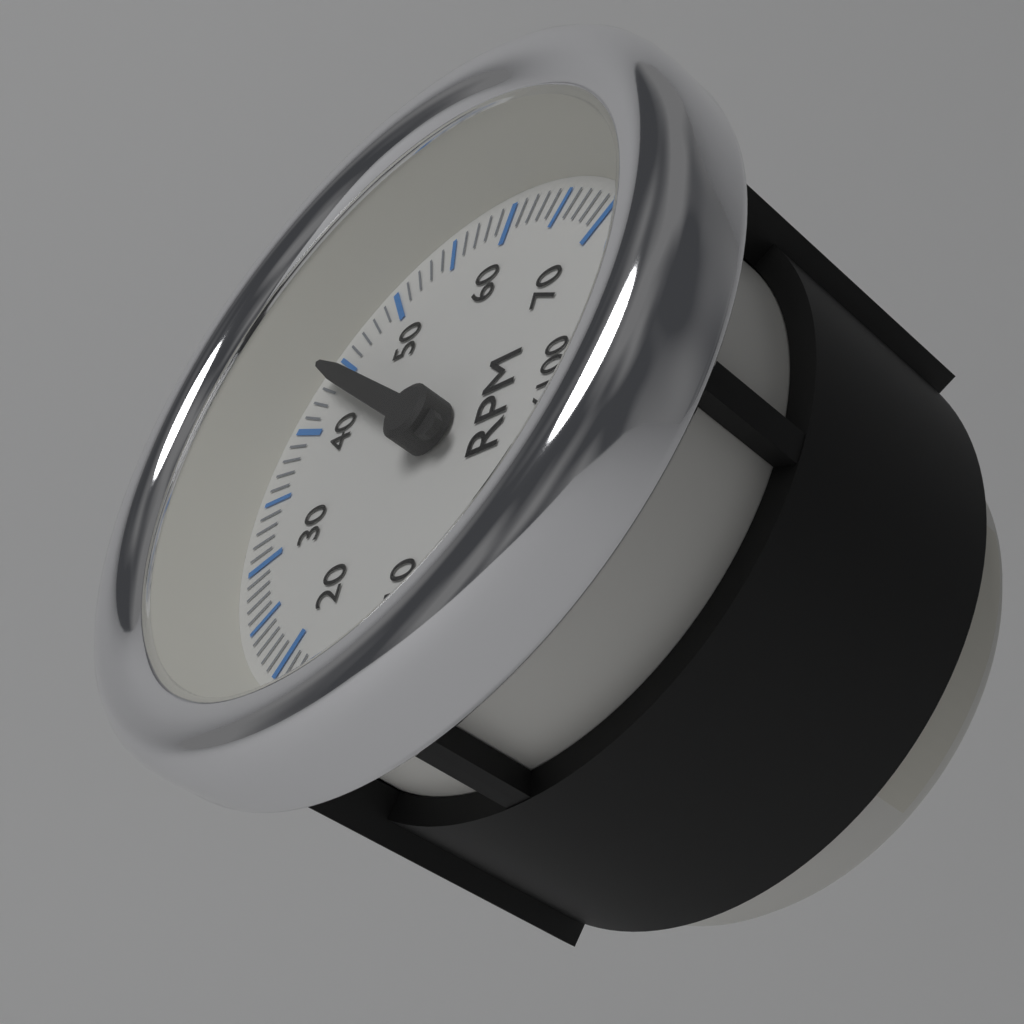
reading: 4400 RPM
